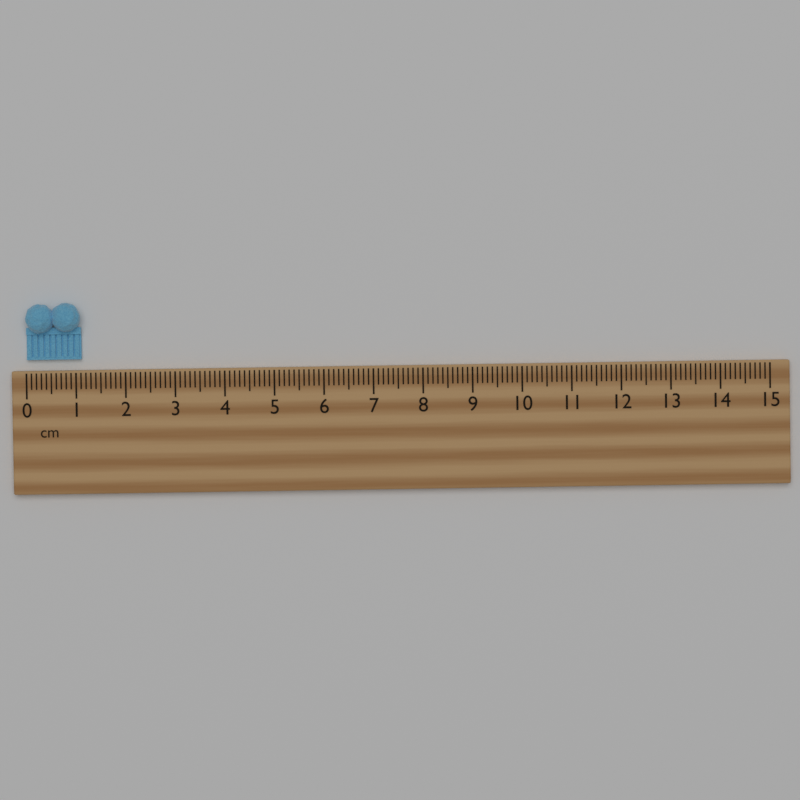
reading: 1.1 cm
